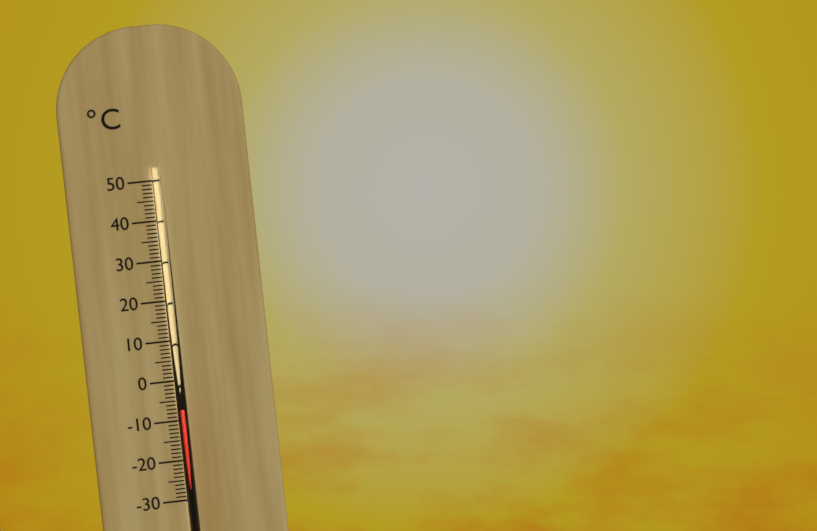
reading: -7 °C
